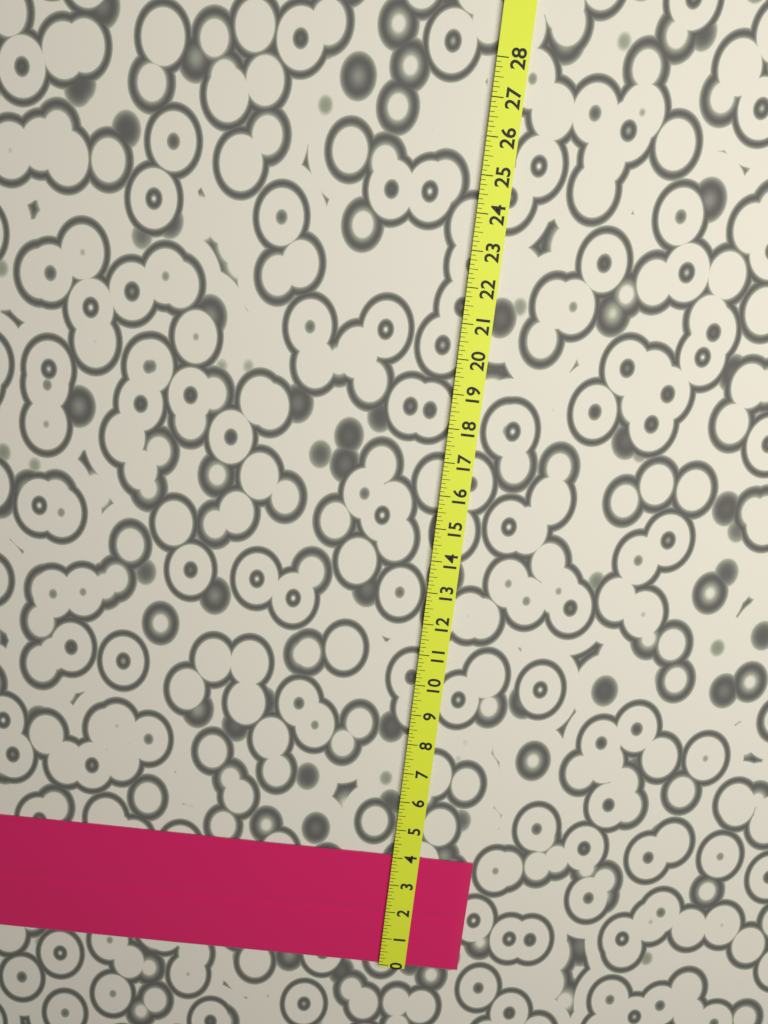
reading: 4.000 (no unit)
